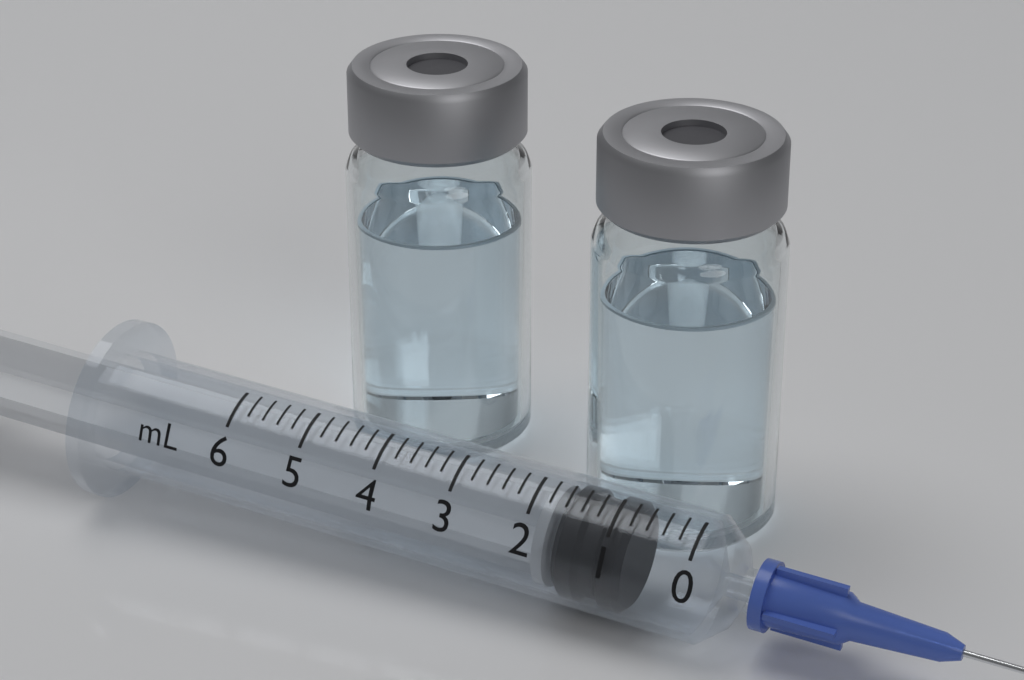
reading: 0.8 ml
